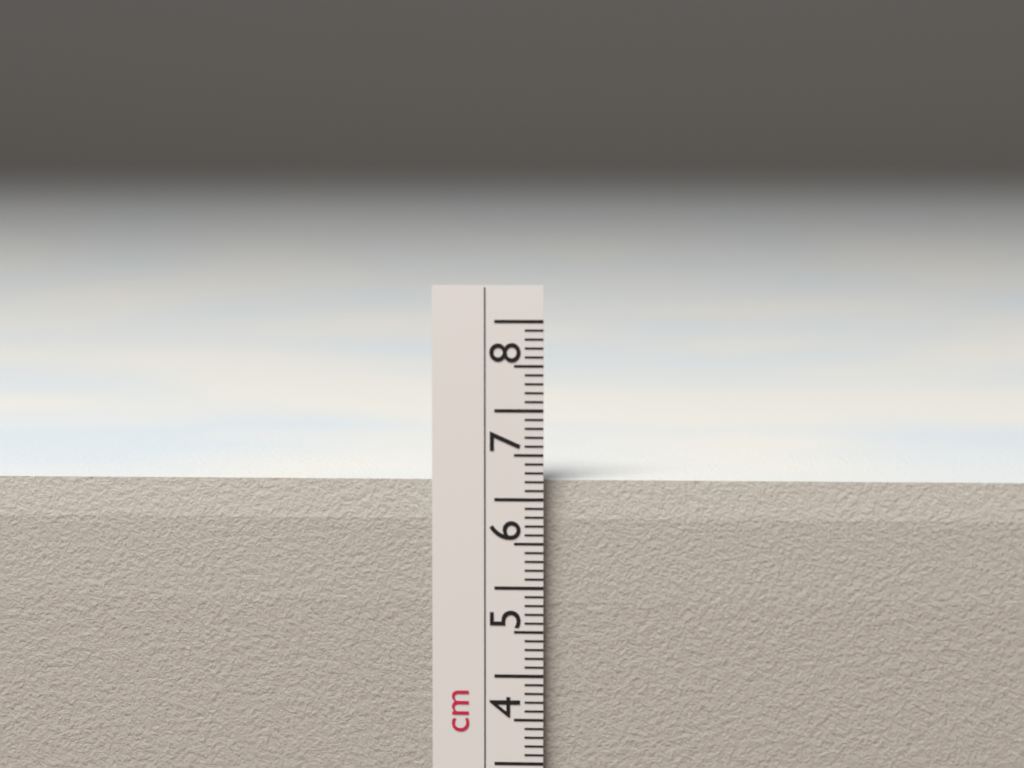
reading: 6.2 cm
